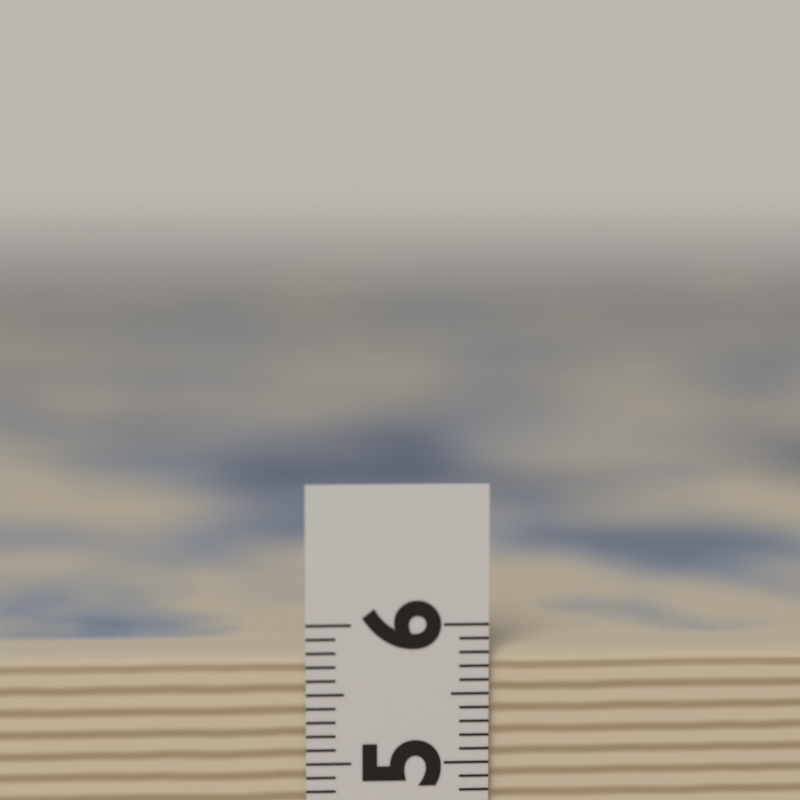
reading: 5.8 (no unit)
